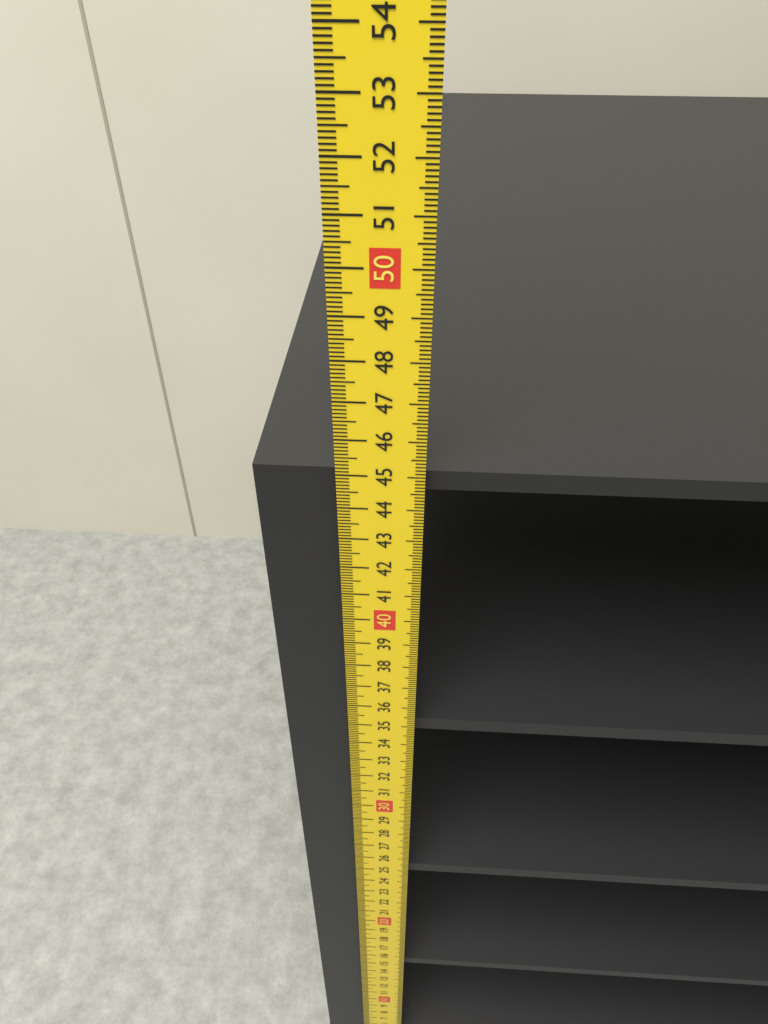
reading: 44.9 cm
